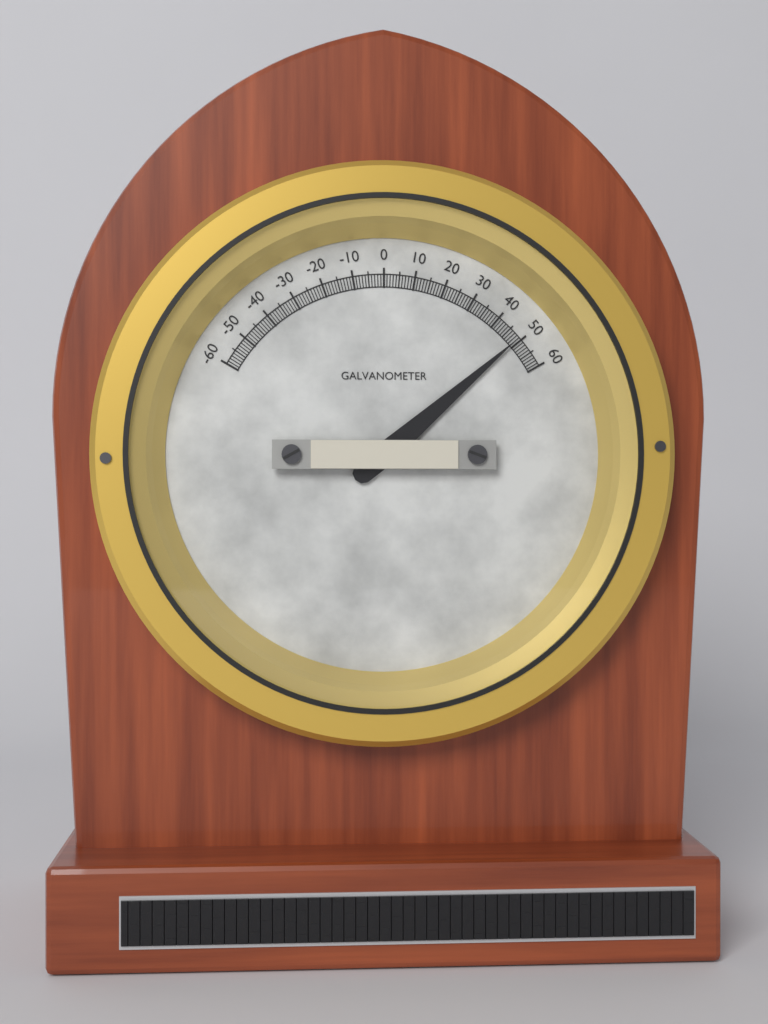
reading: 49 (no unit)
